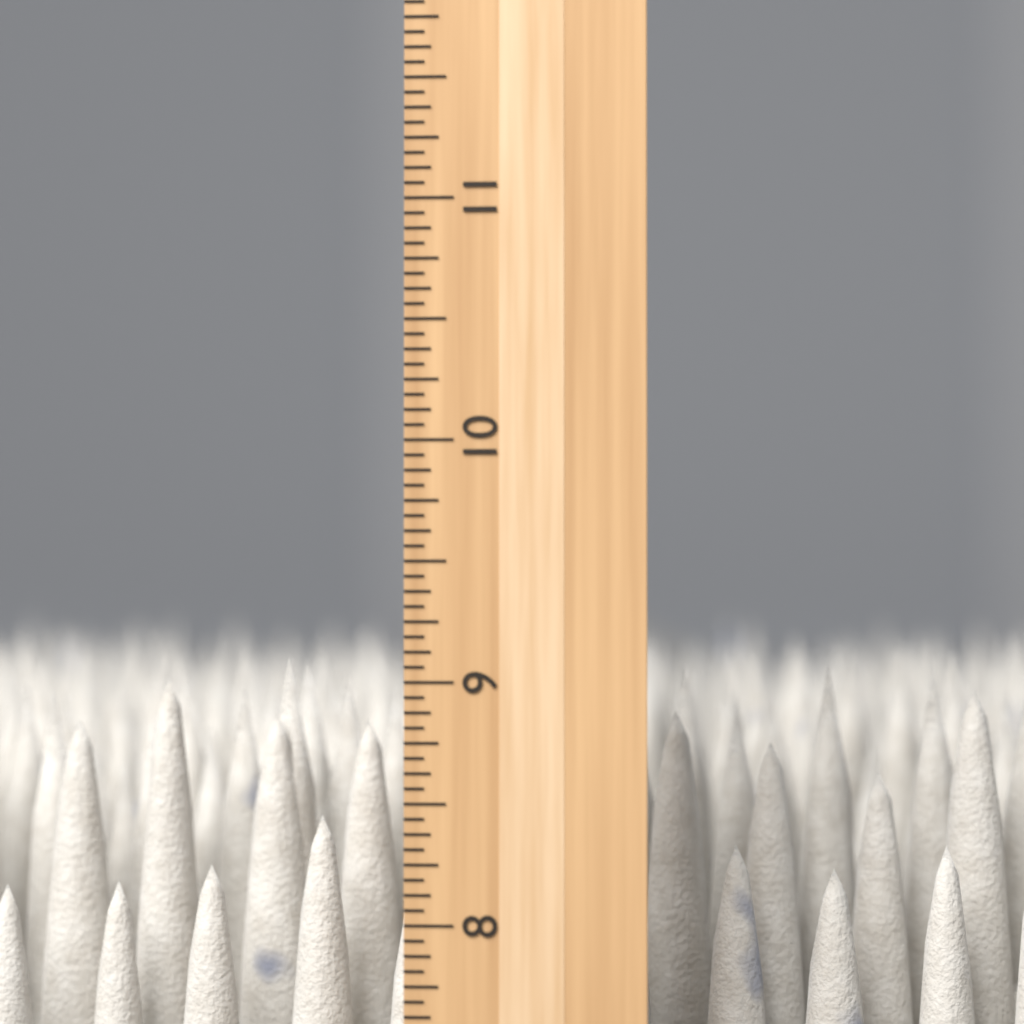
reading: 9.0625 inch
